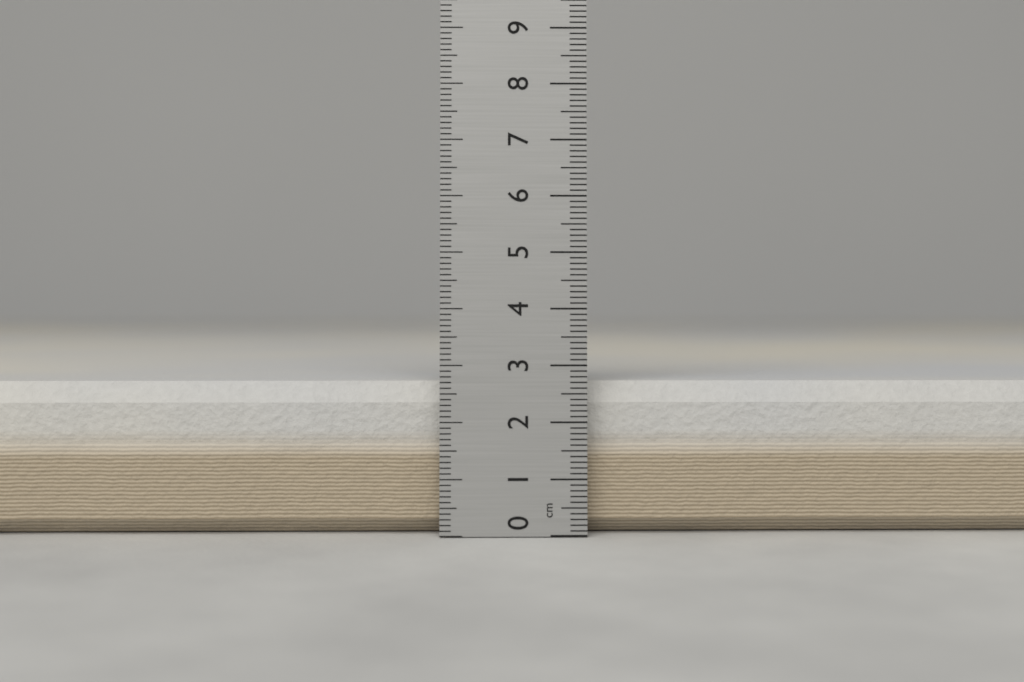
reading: 2.7 cm
